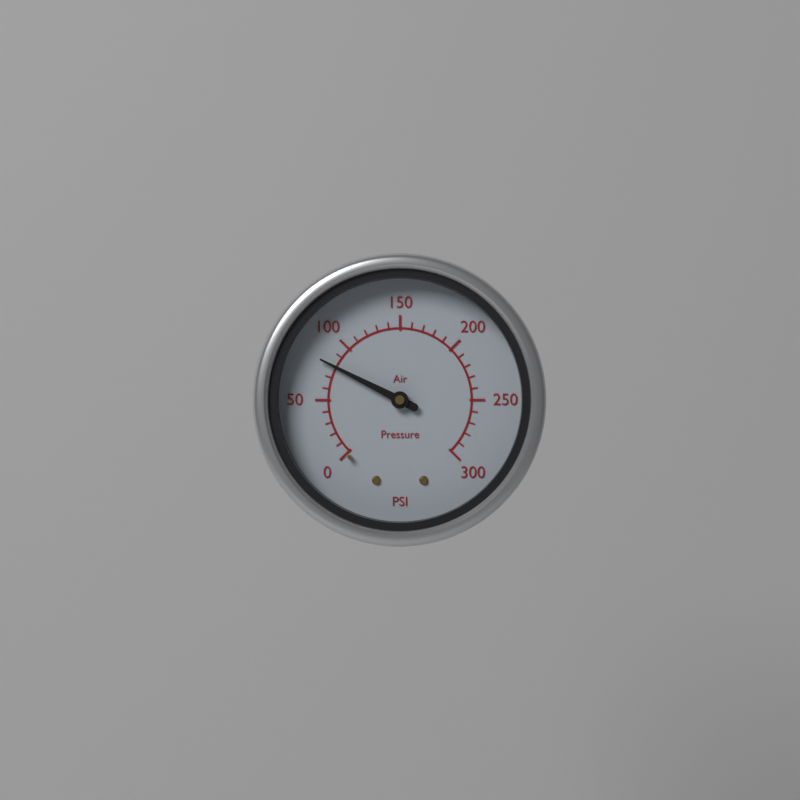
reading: 80 psi
